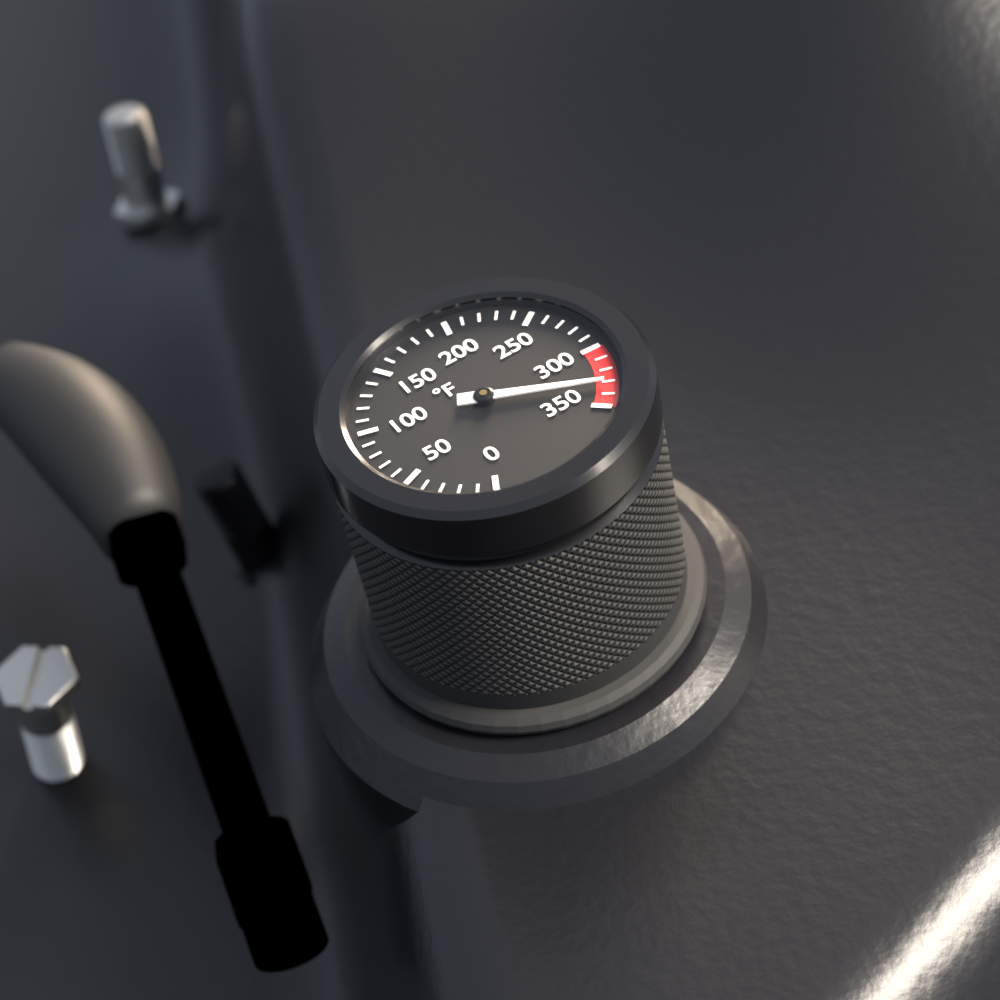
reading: 330 °F
